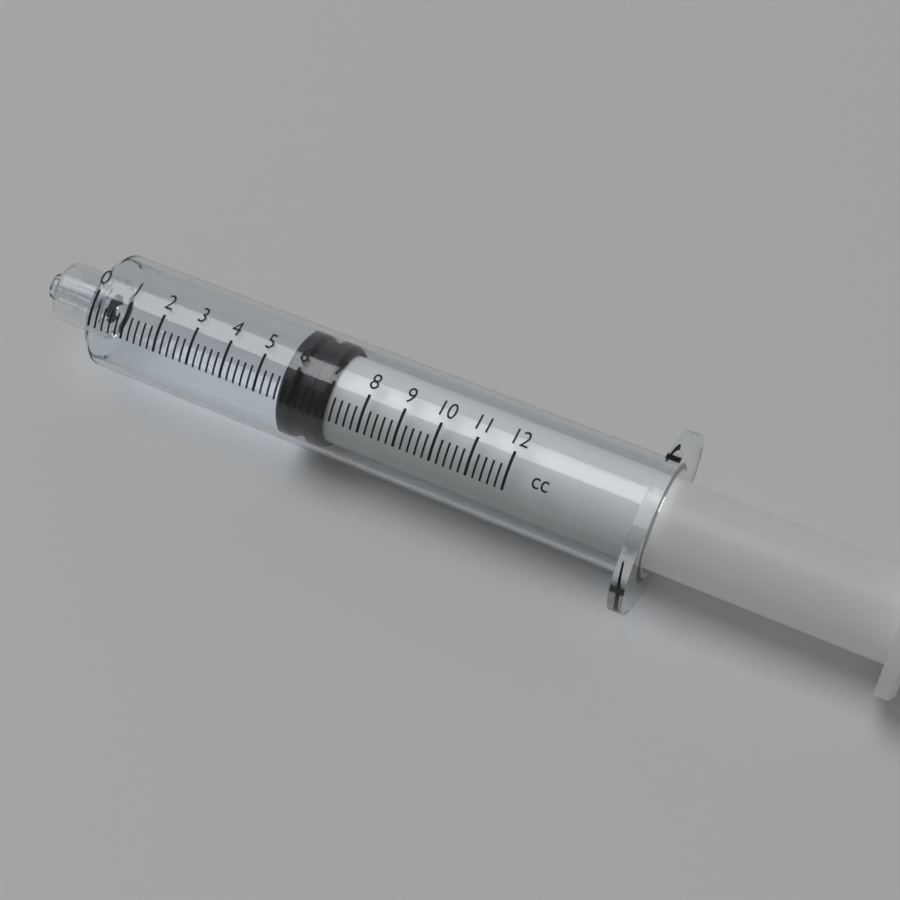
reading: 5.6 cc
